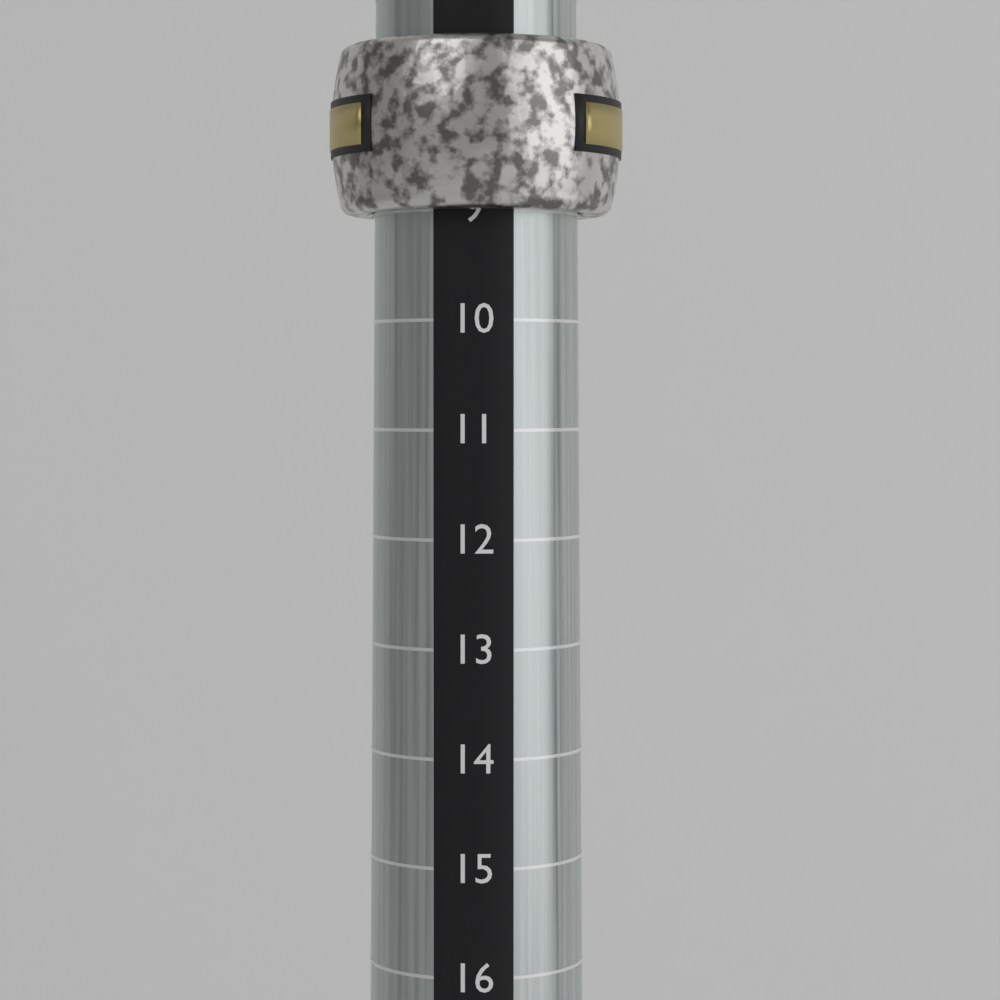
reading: 9 (no unit)
